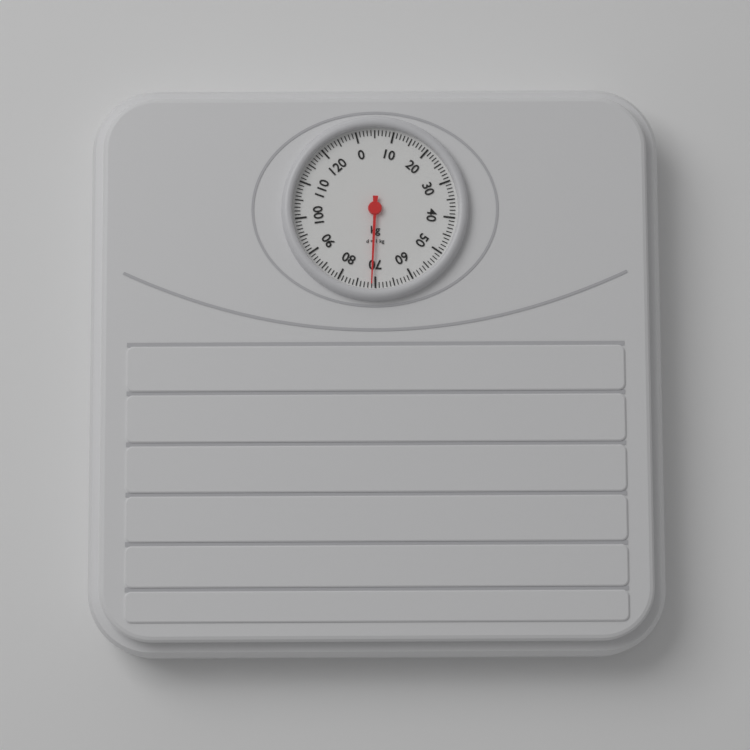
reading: 71 kg
